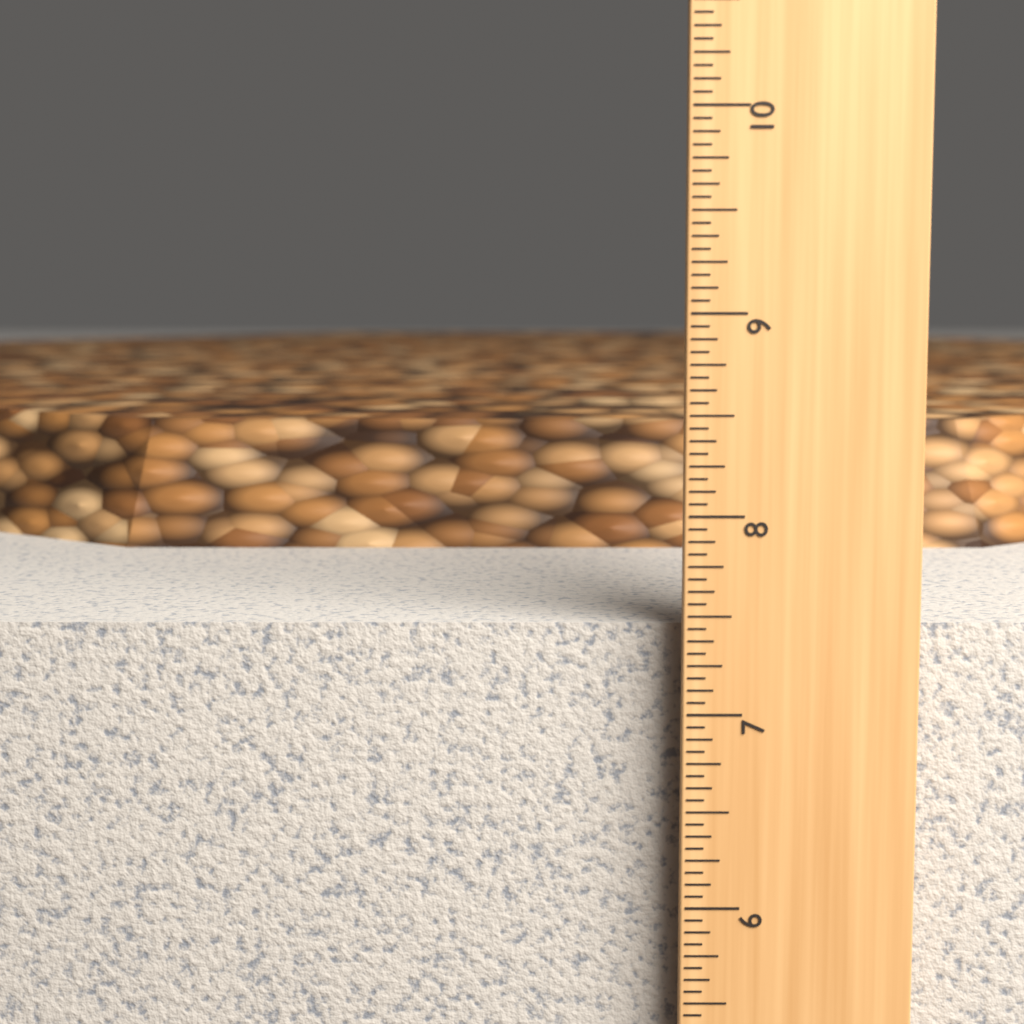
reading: 7.4375 in
